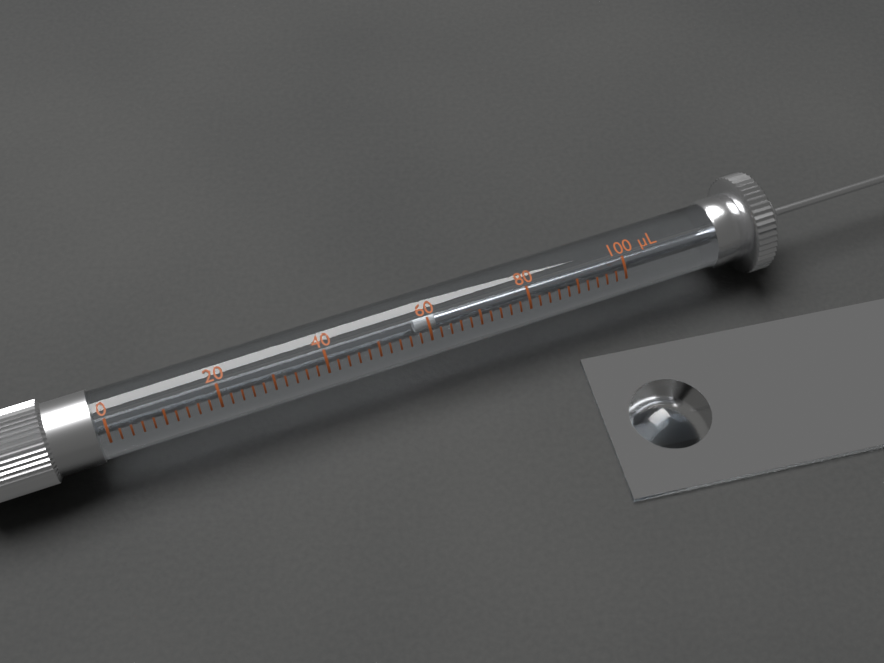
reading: 58 µL
